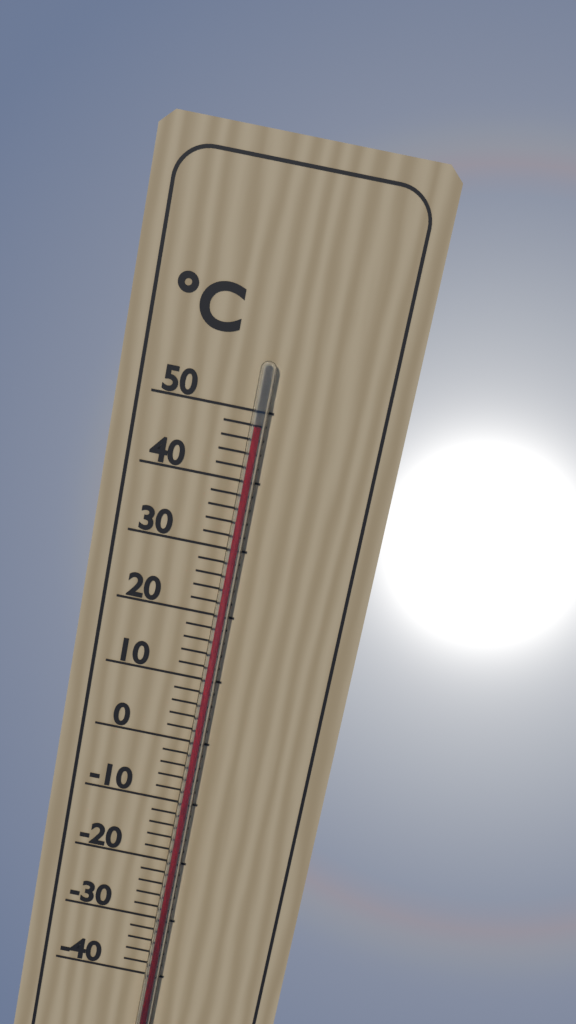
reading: 48 °C
